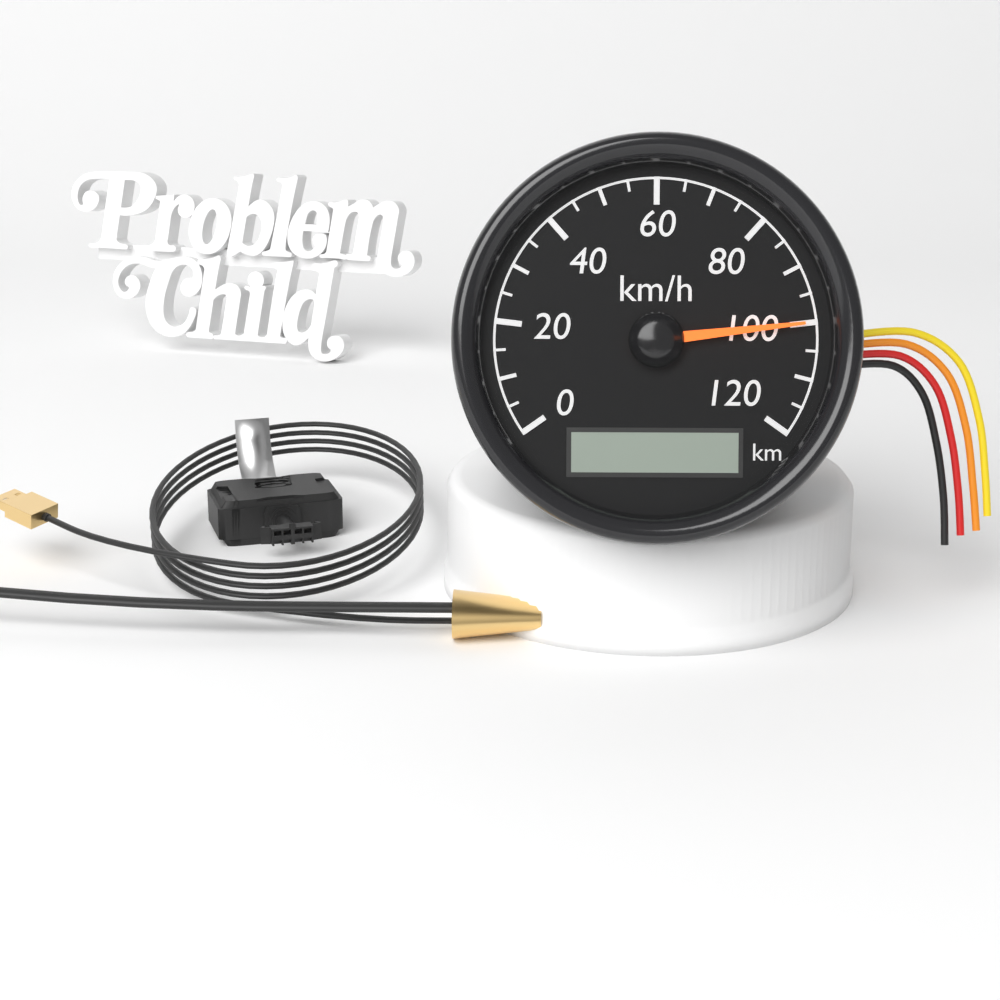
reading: 100 km/h
